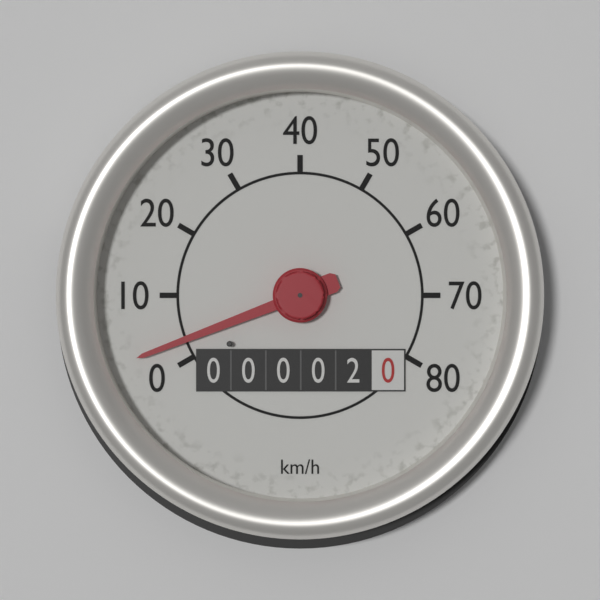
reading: 3 km/h
